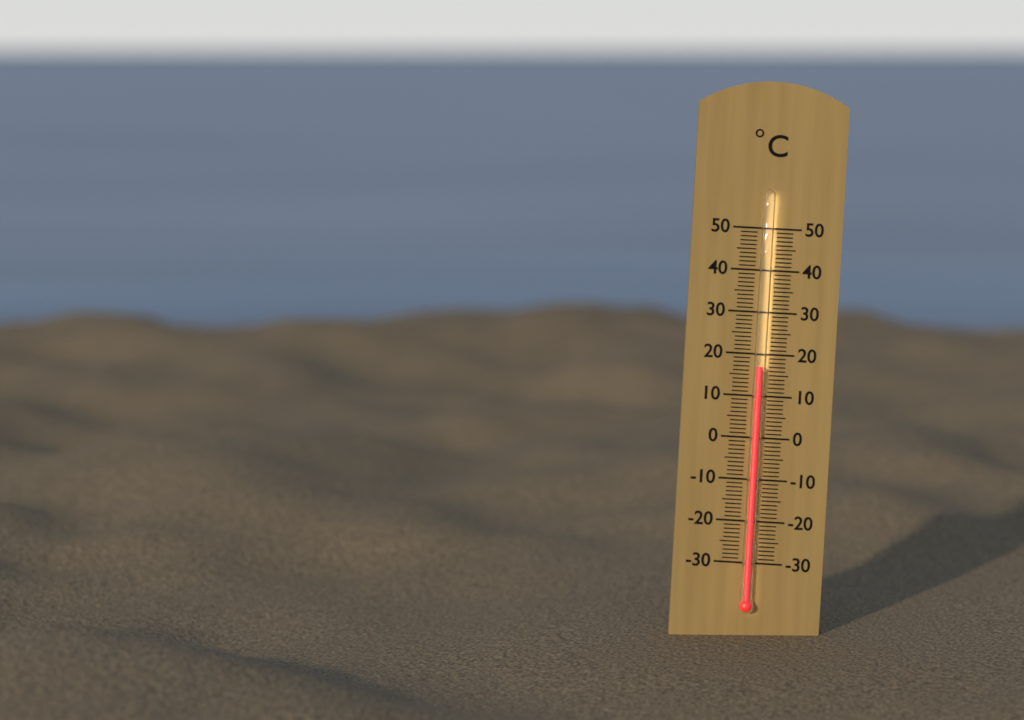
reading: 17 °C
